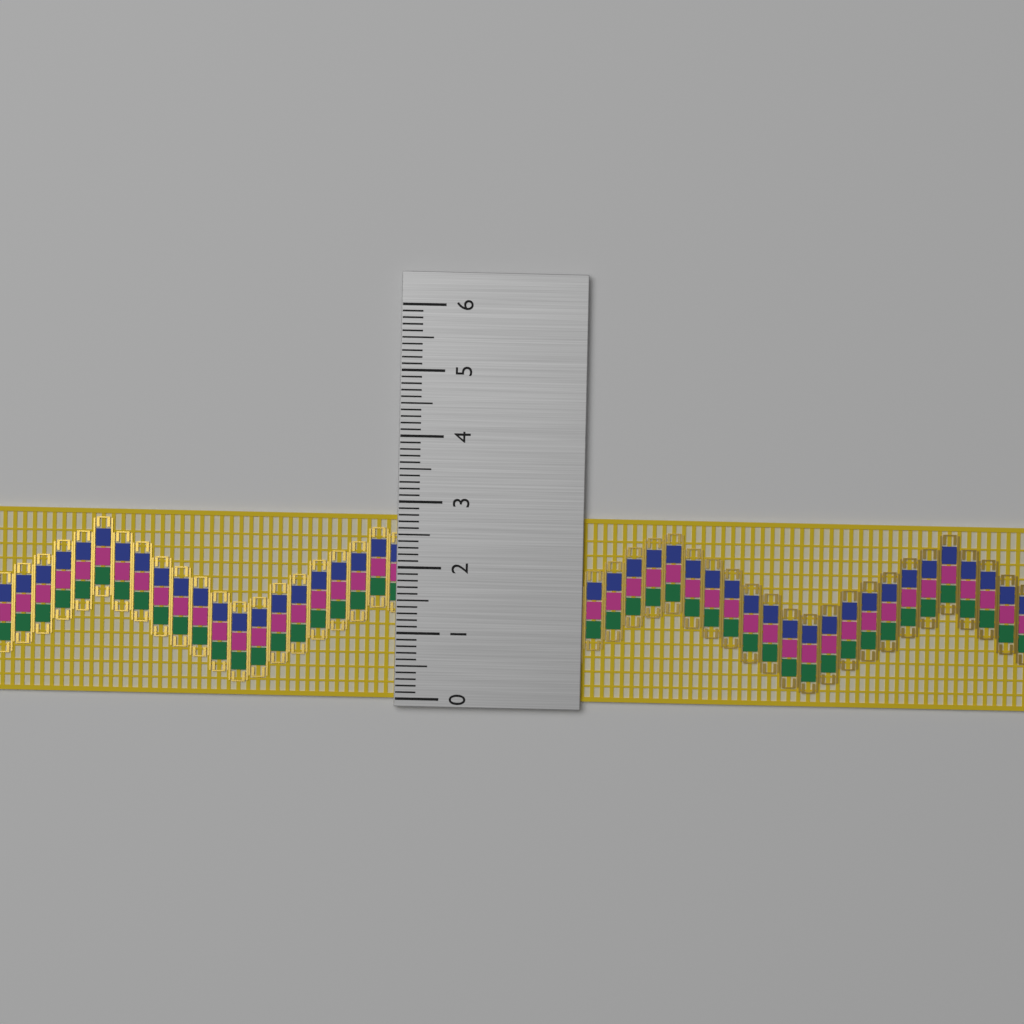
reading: 2.8 (no unit)
